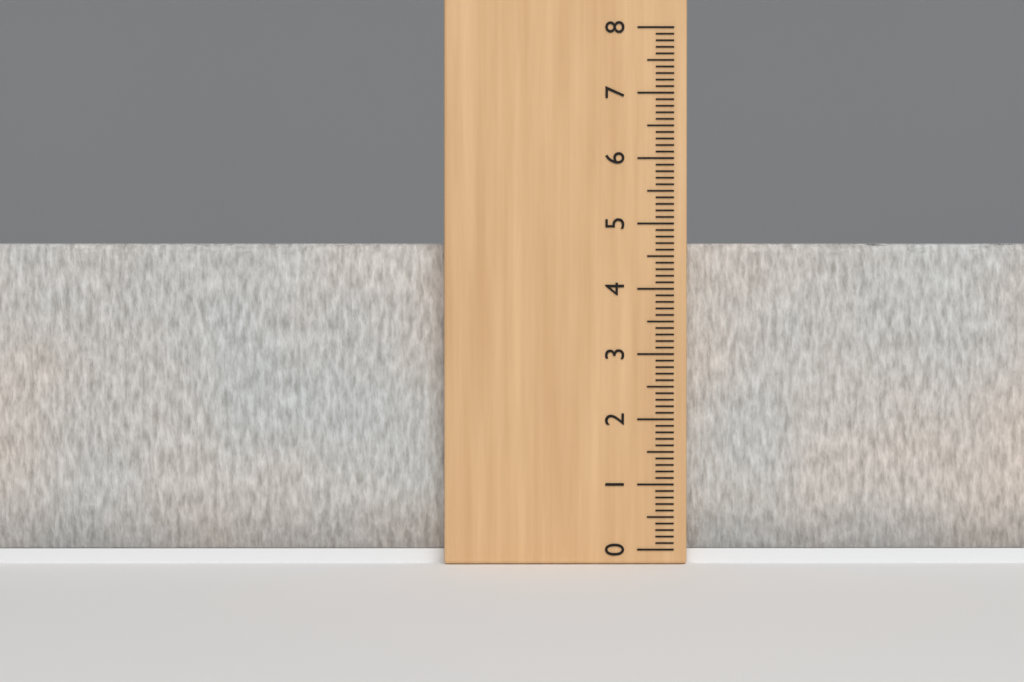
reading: 4.7 (no unit)
